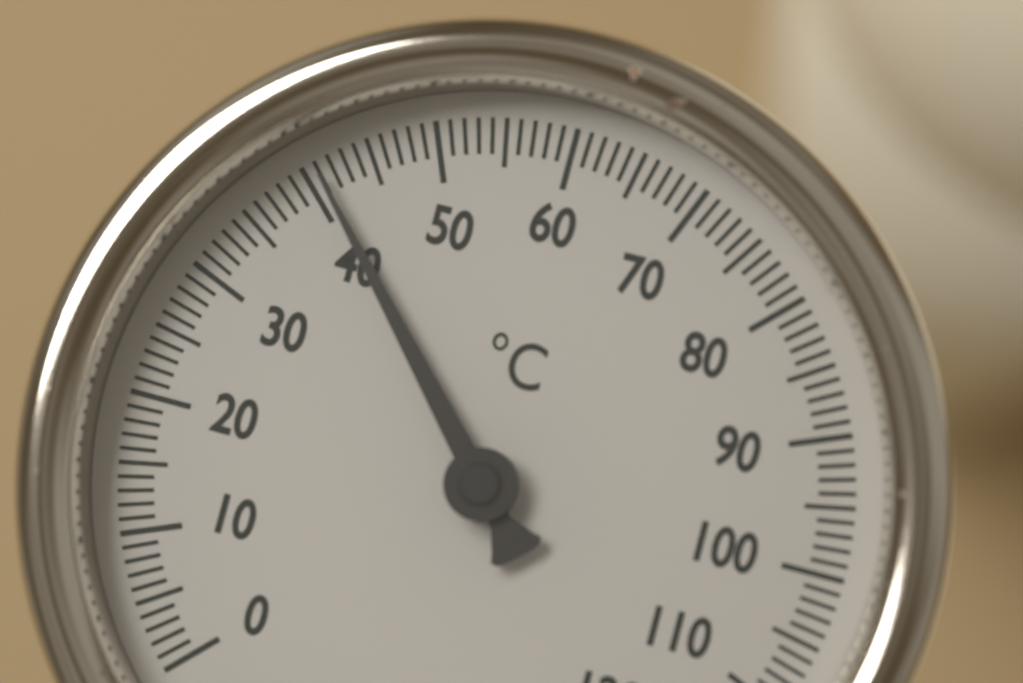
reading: 41 °C
